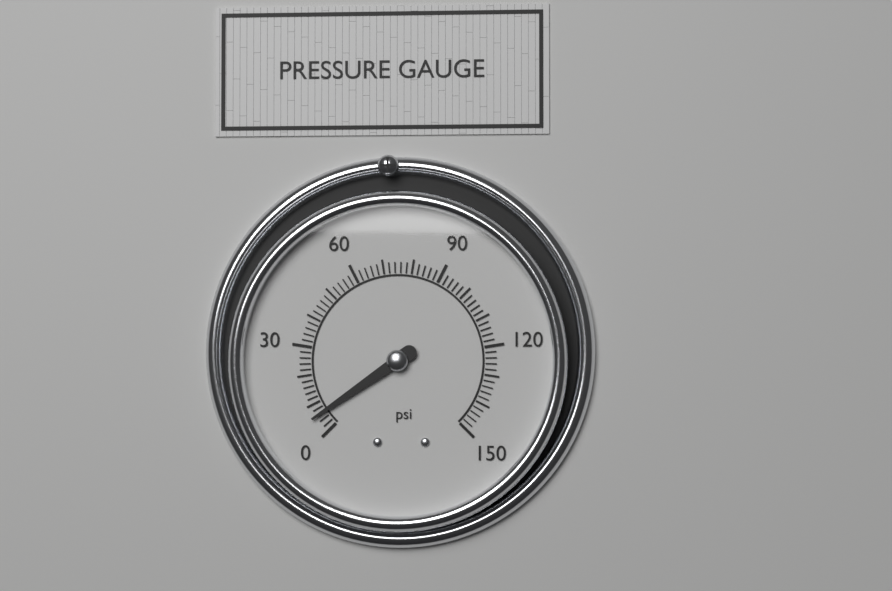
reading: 6 psi
